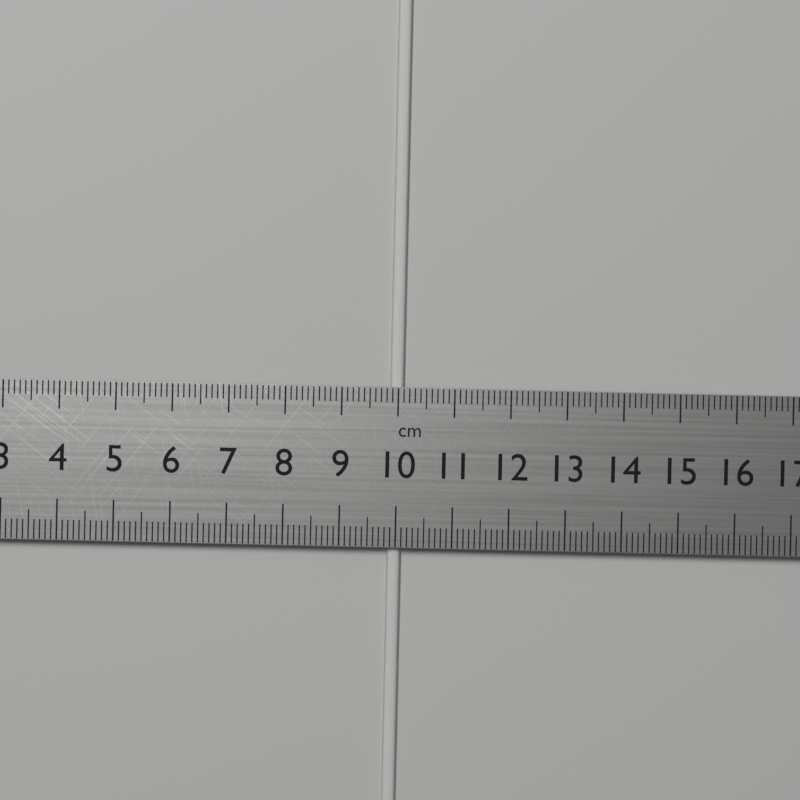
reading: 10.1 cm
